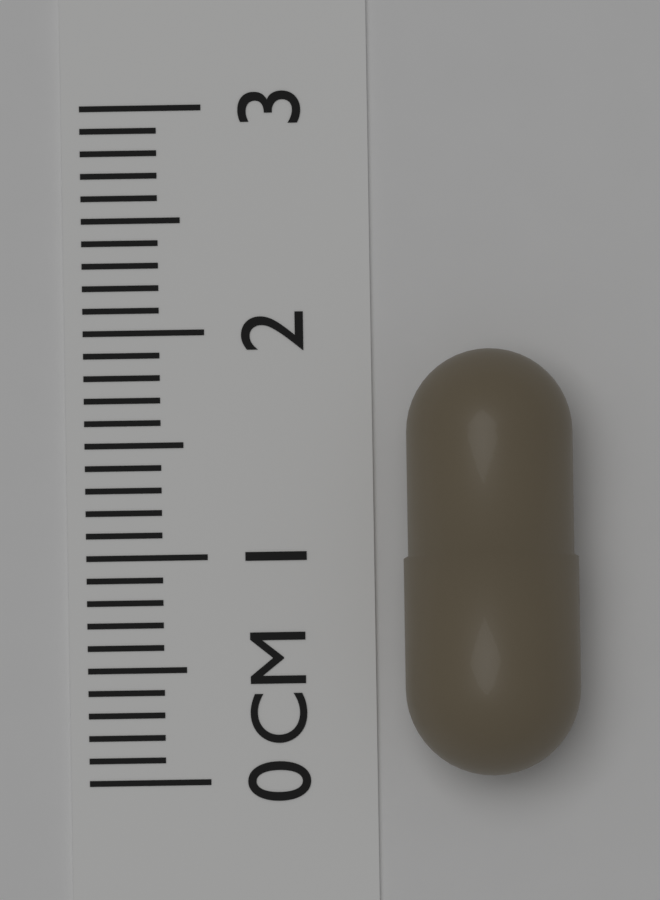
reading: 1.9 cm
